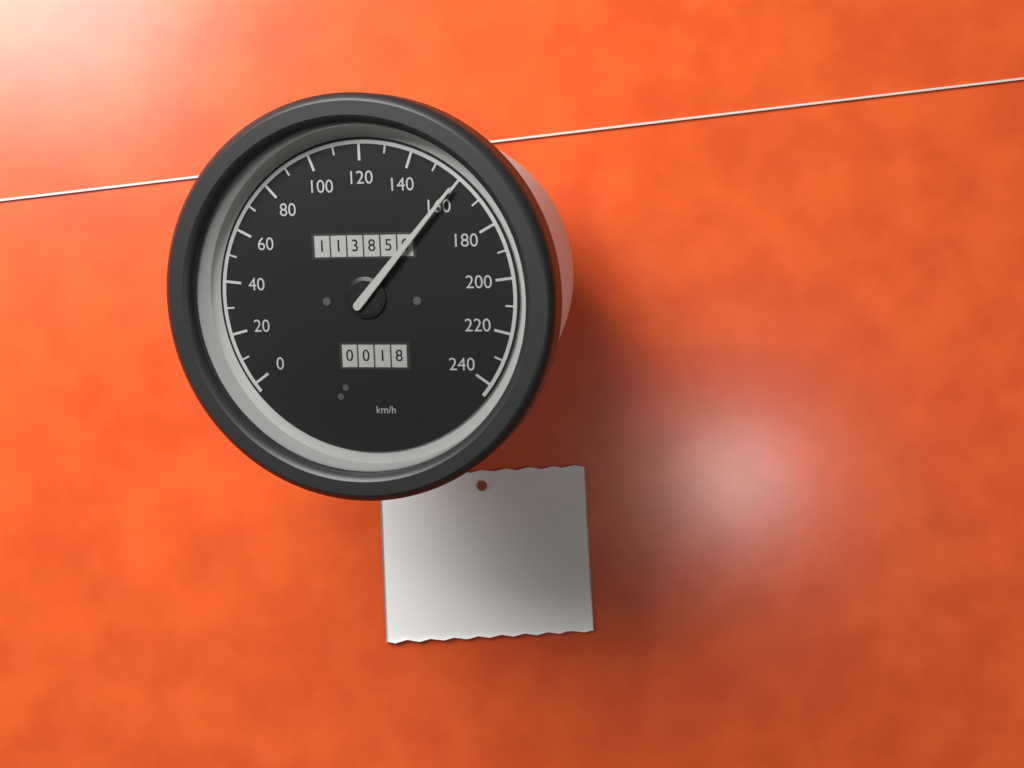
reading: 160 km/h
